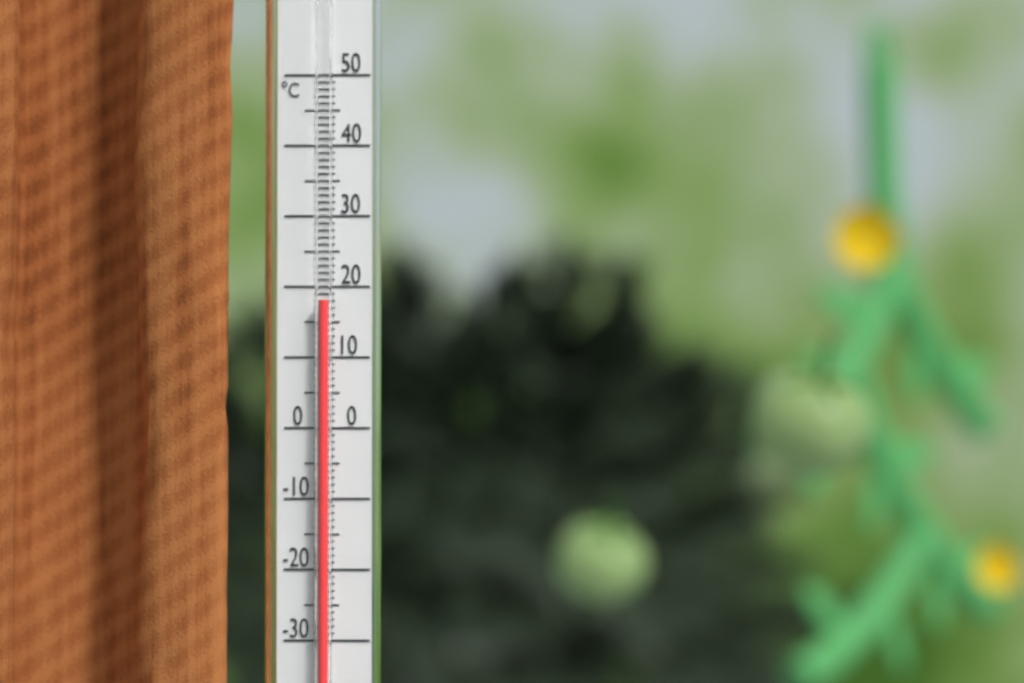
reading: 18 °C
